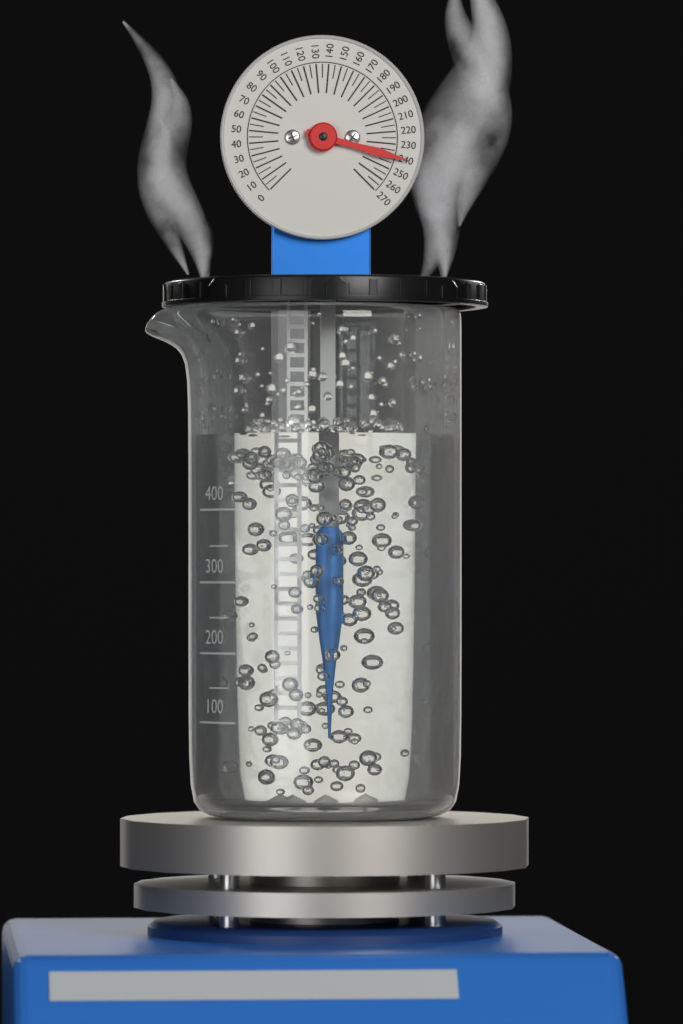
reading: 240 (no unit)
